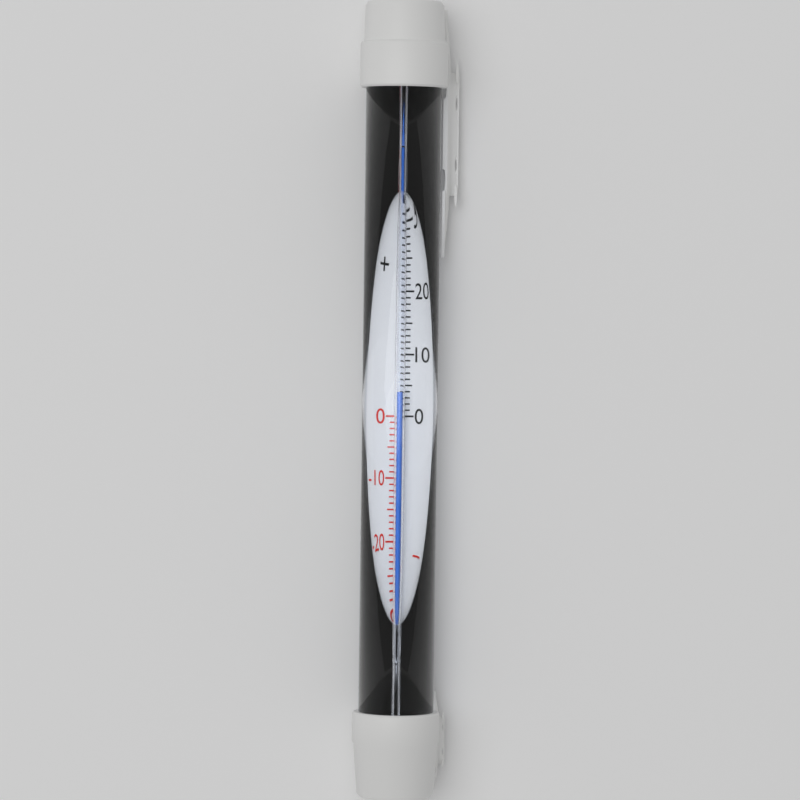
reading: 4 °C
